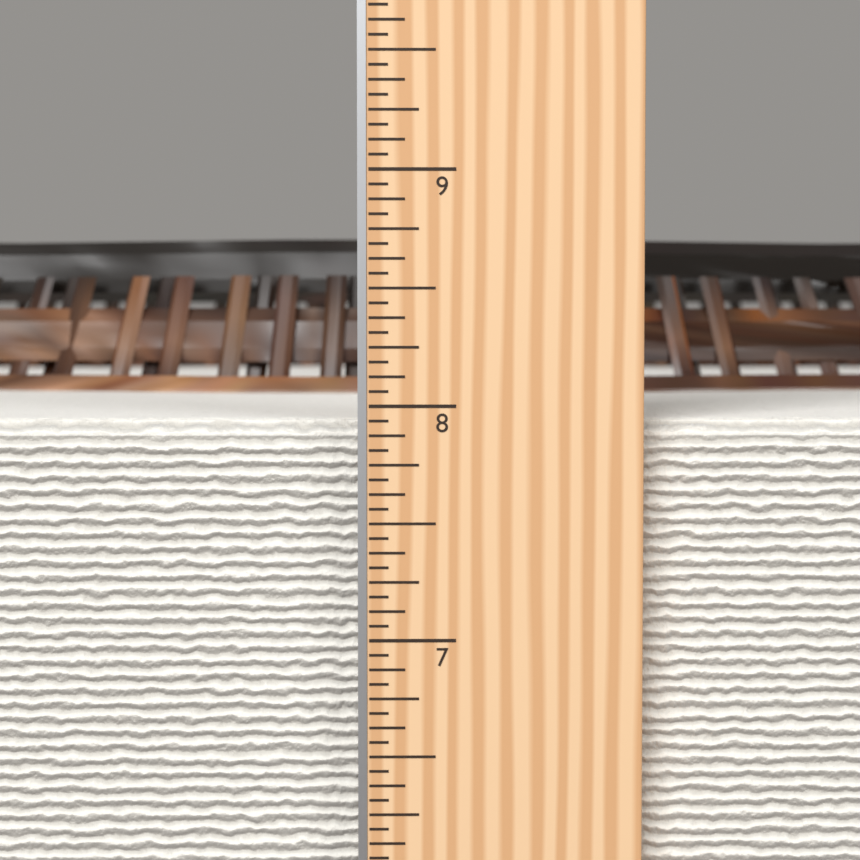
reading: 7.9375 in
